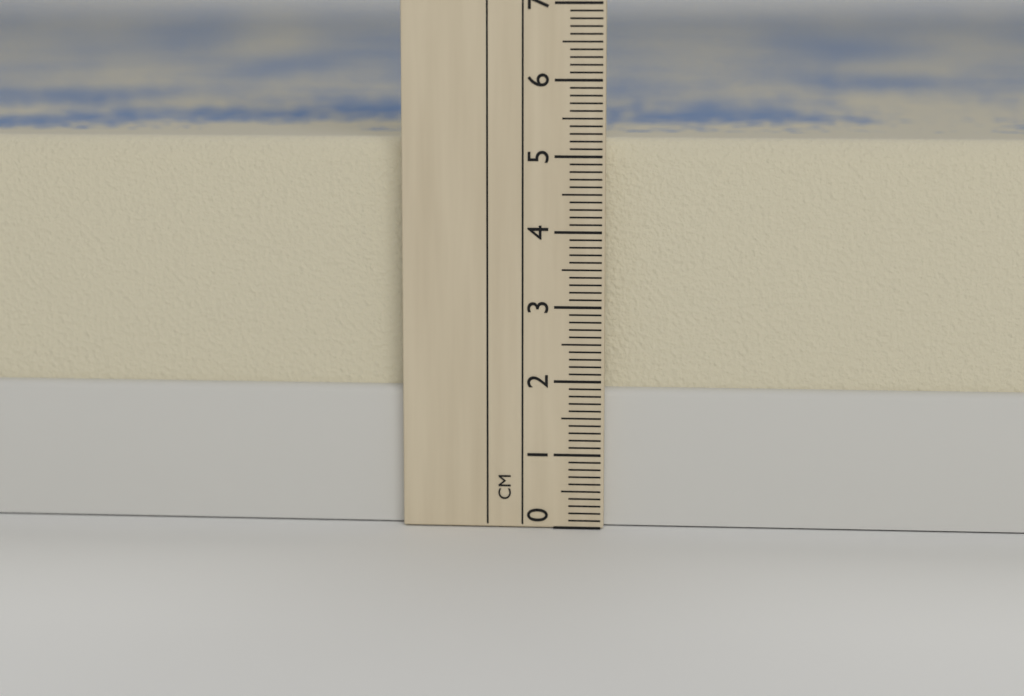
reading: 5.2 cm
